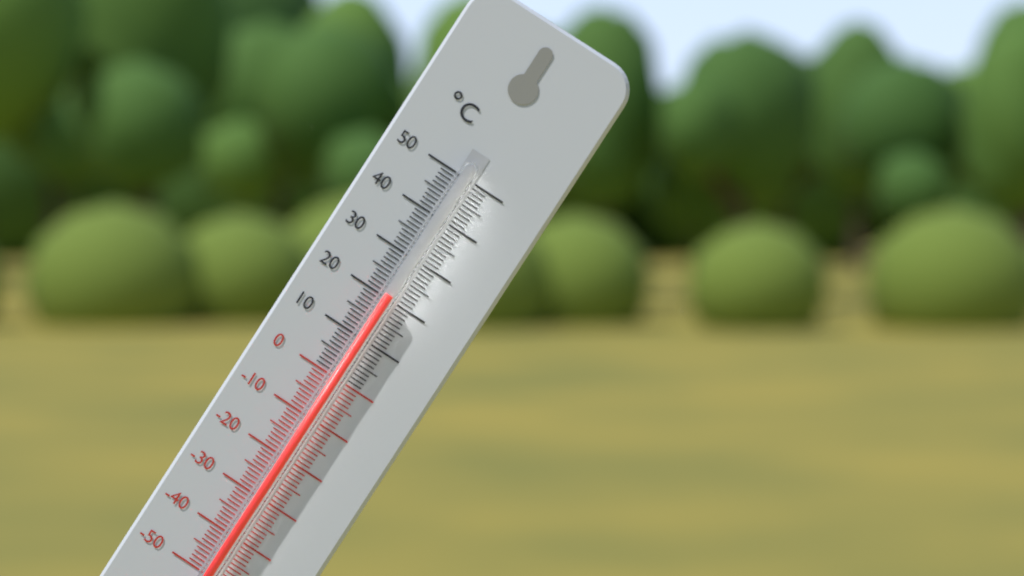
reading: 21 °C
